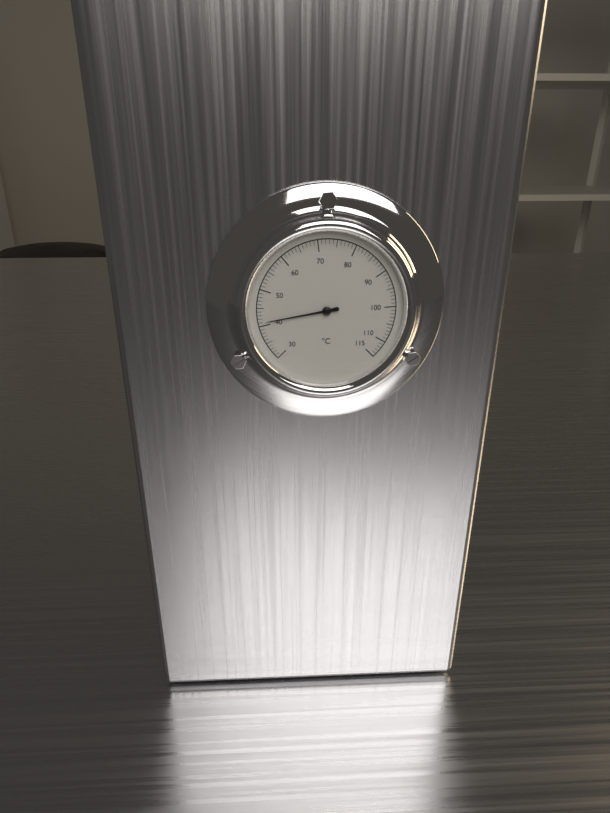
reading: 41 °C
